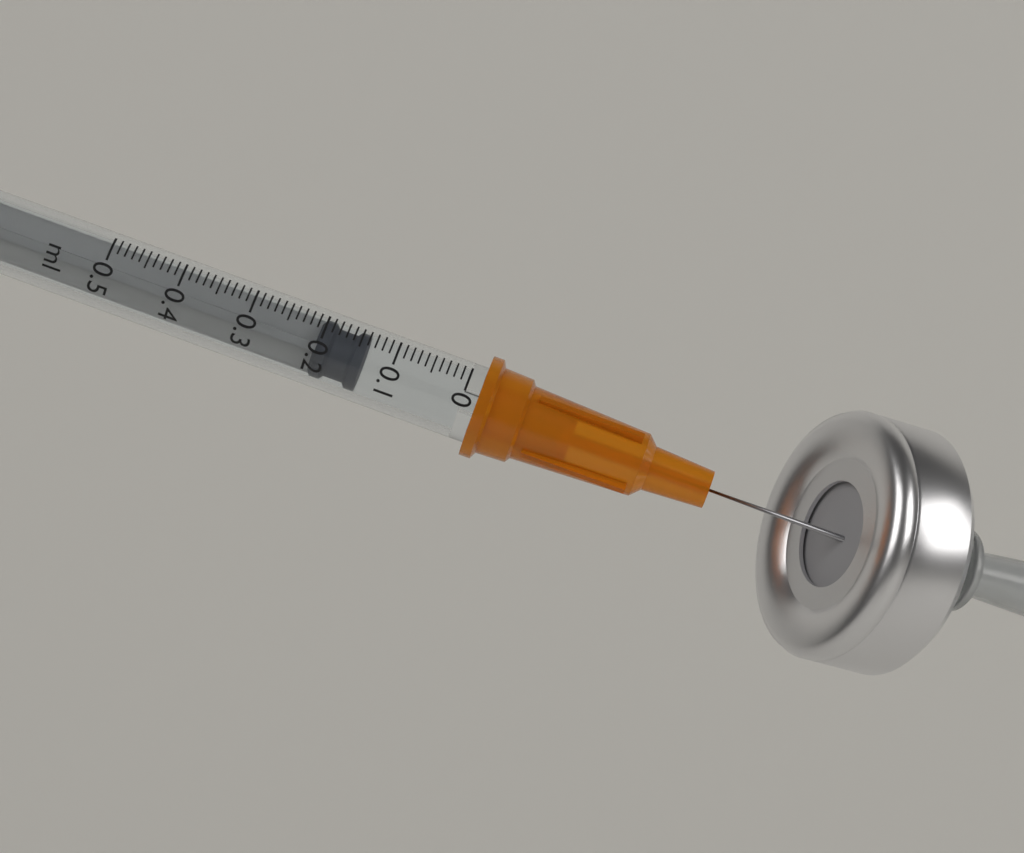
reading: 0.14 ml
